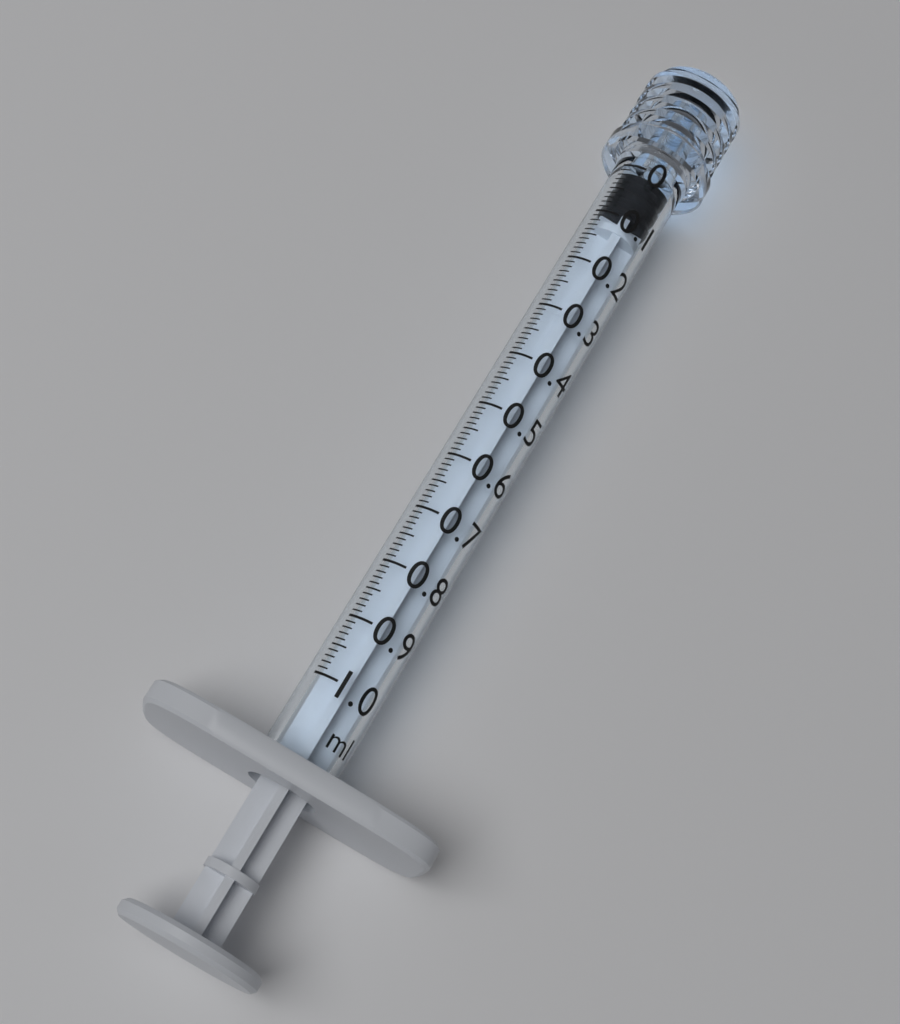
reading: 0.00 ml
